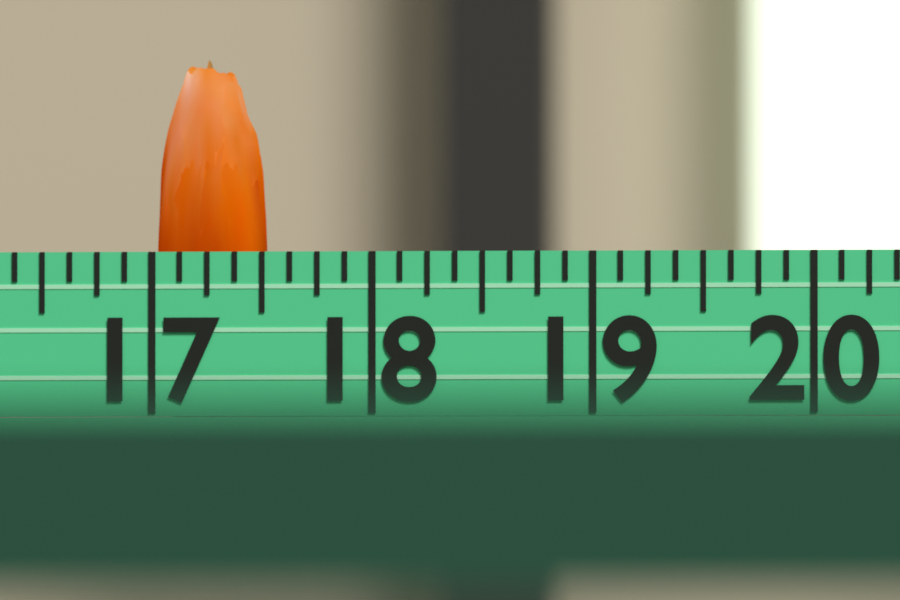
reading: 17.500 (no unit)
